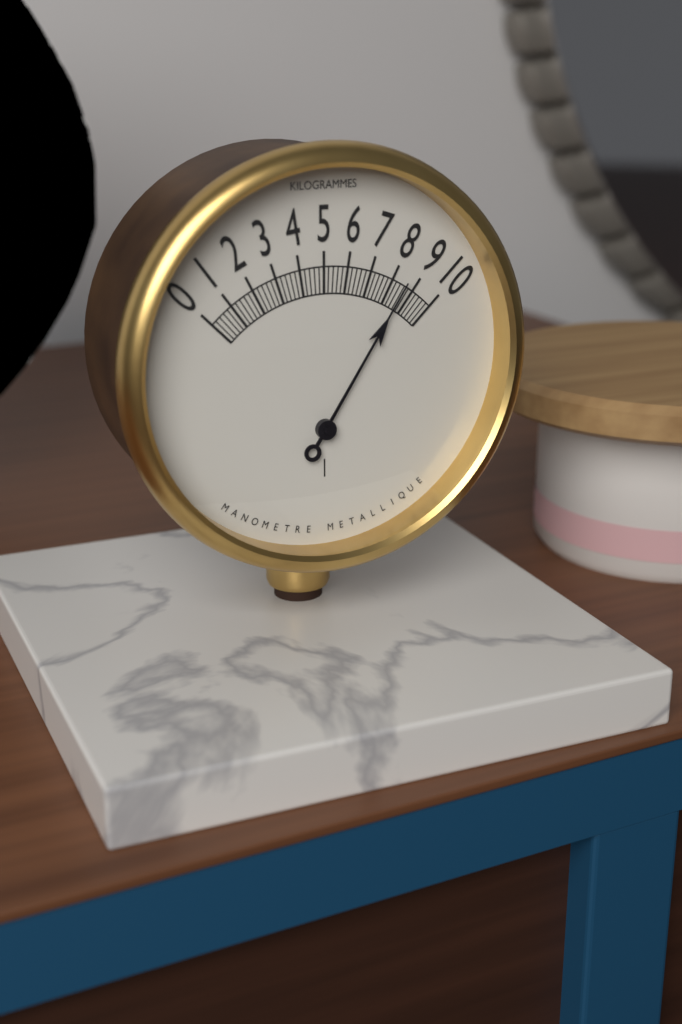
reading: 8.6 kg
